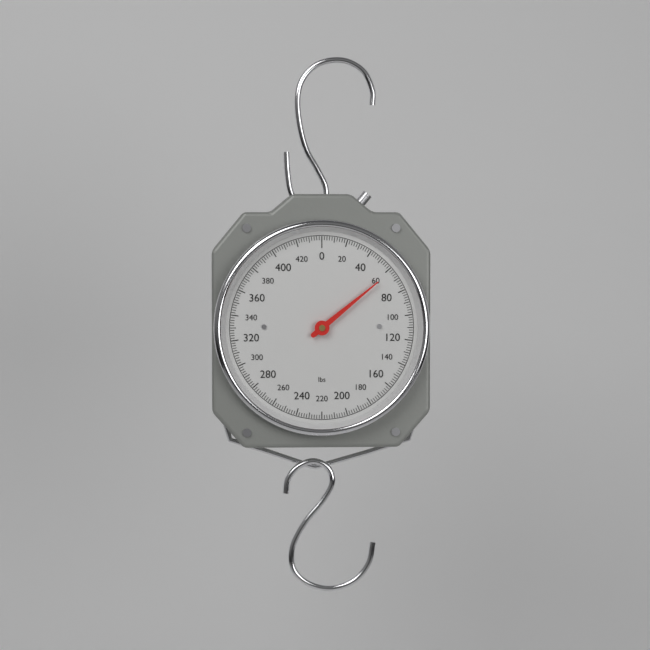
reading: 62 lbs
